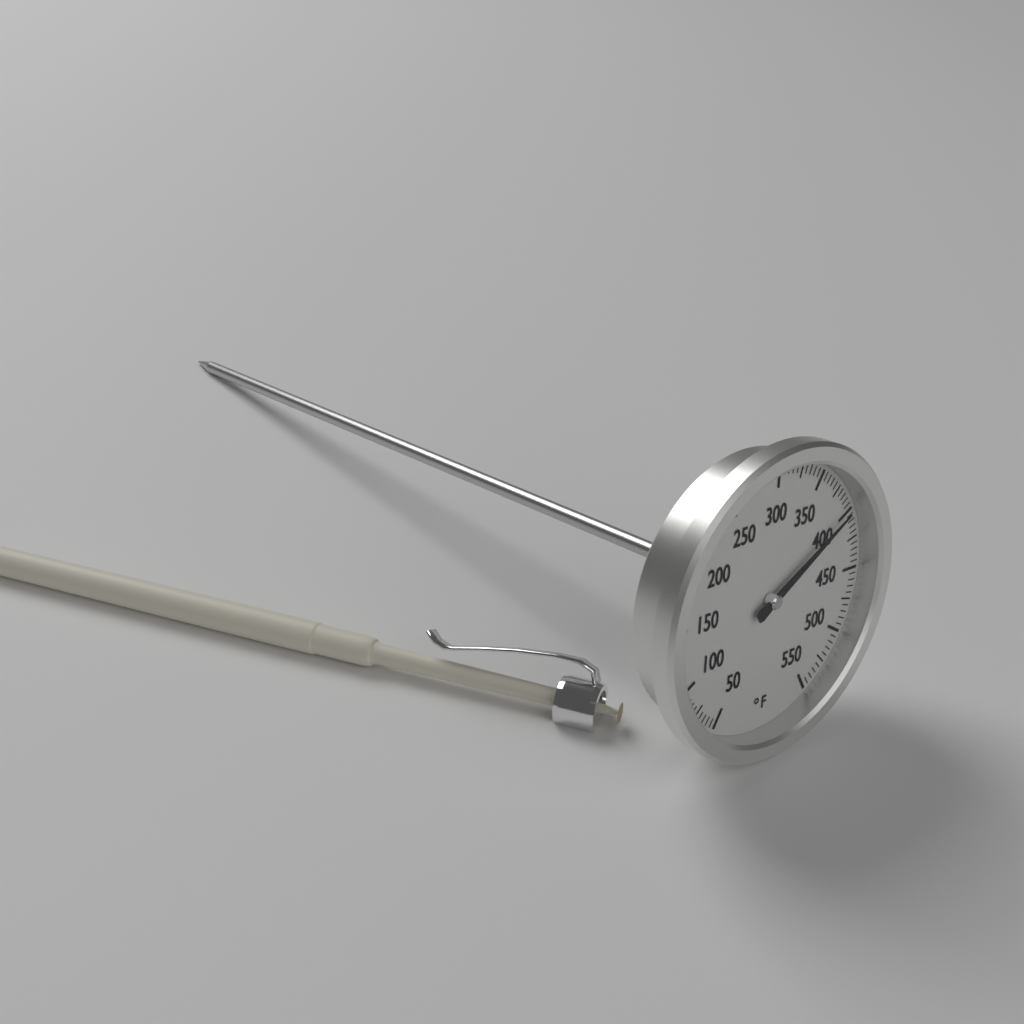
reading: 400 °F
